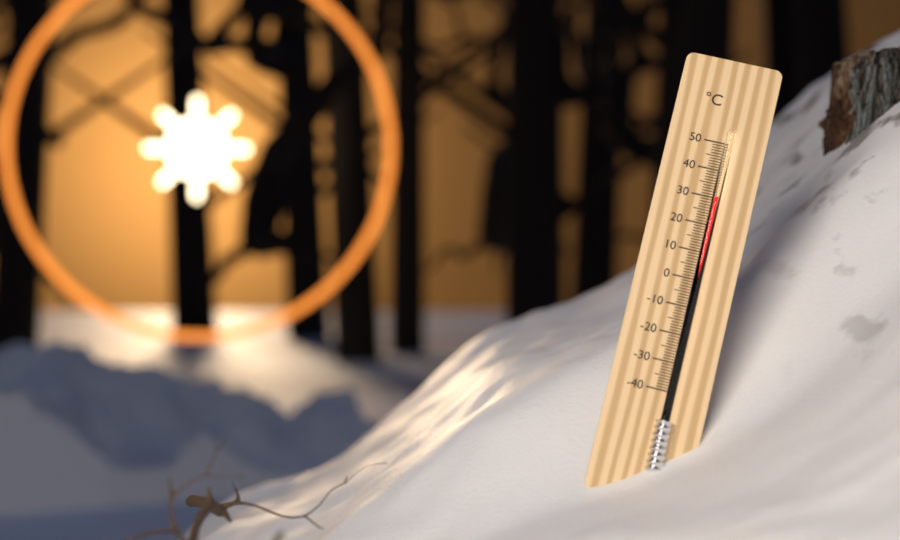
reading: 30 °C
